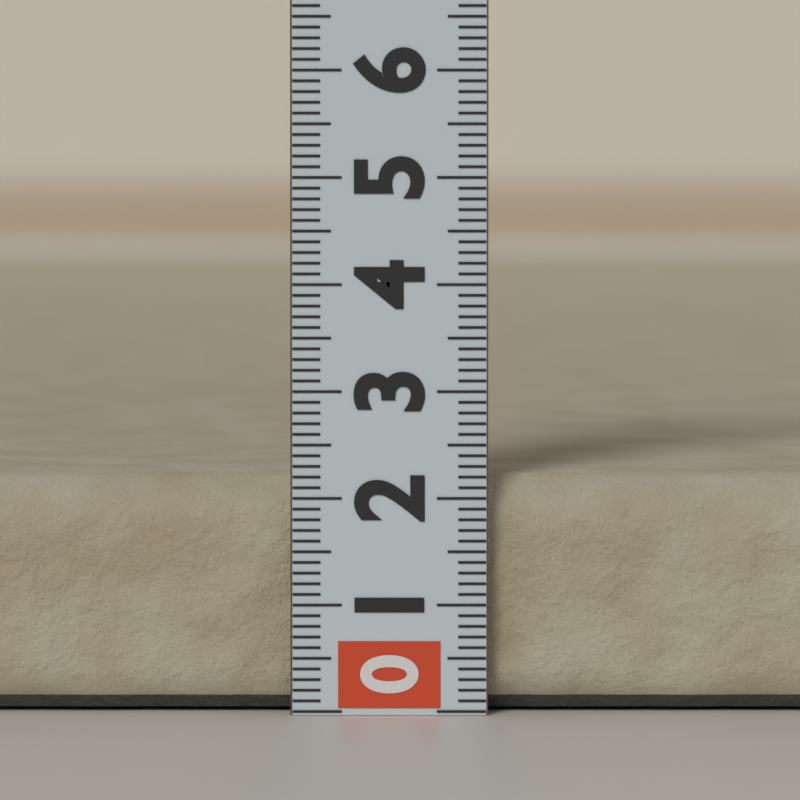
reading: 2.2 (no unit)
